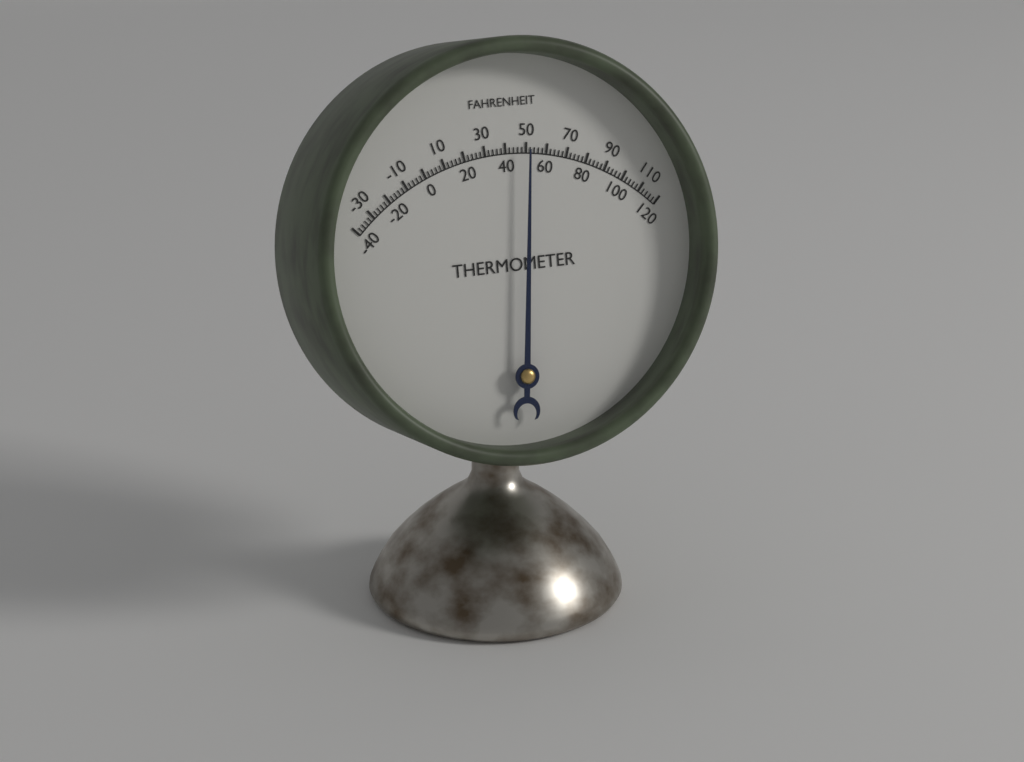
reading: 50 °F
